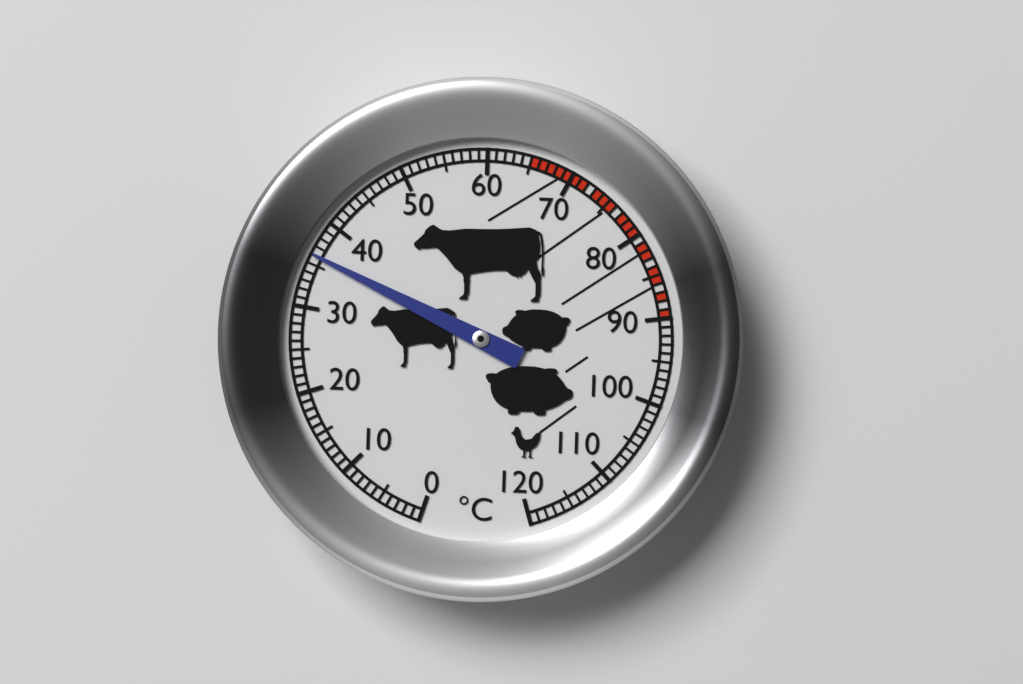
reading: 36 °C
